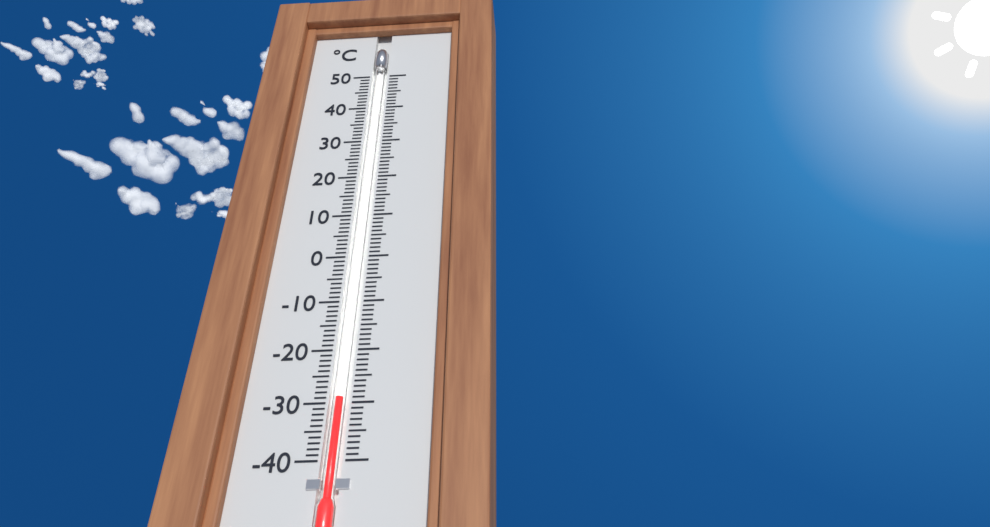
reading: -29 °C
